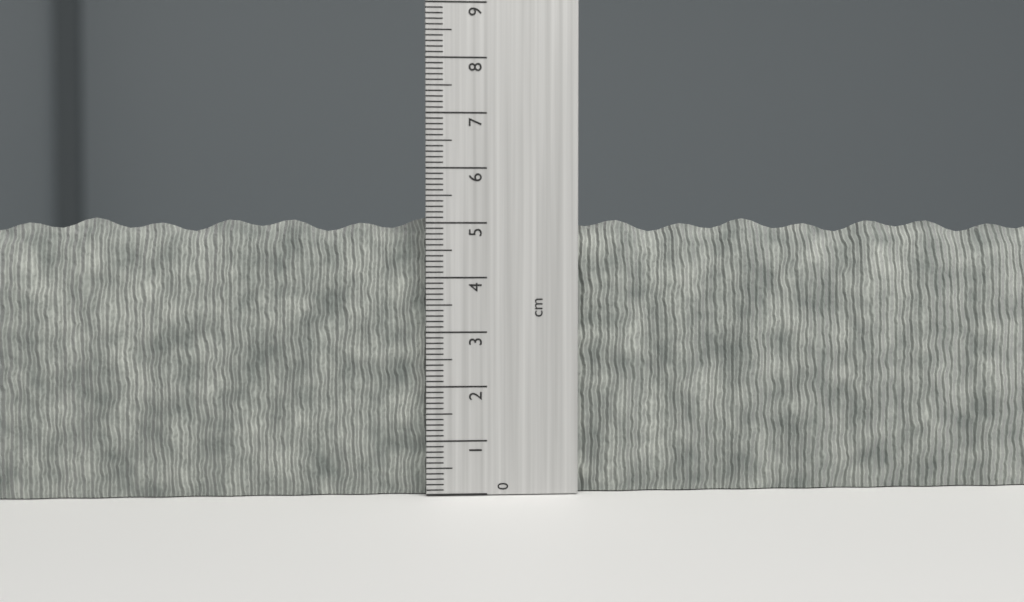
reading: 5.1 cm
